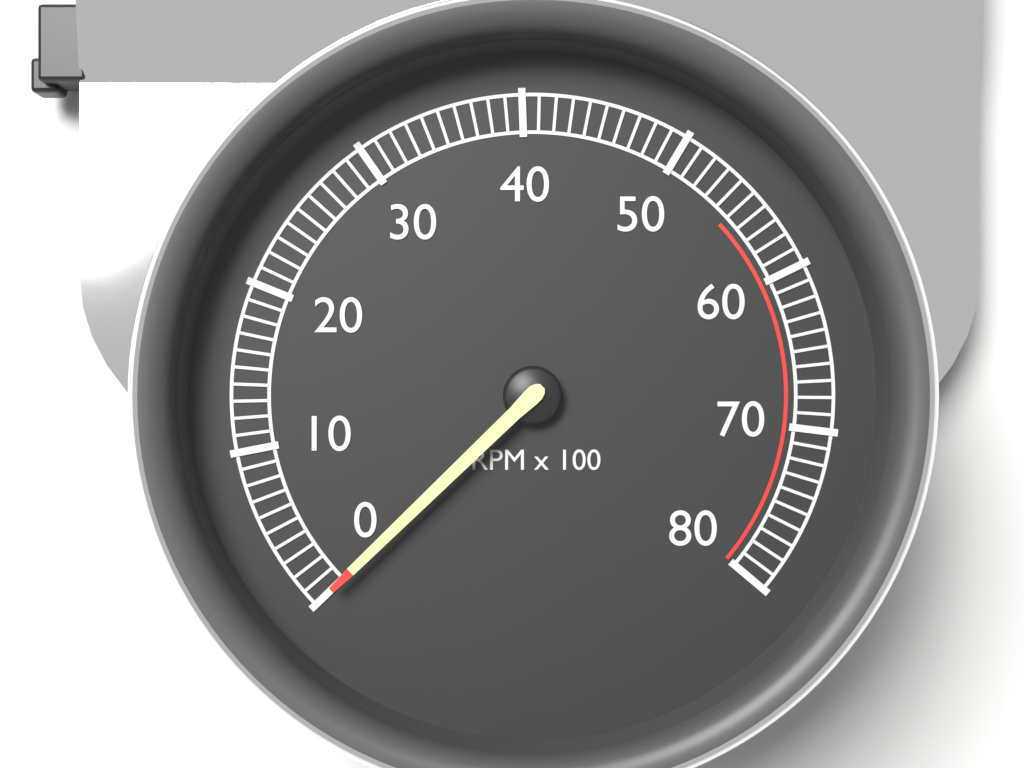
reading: 0 RPM
